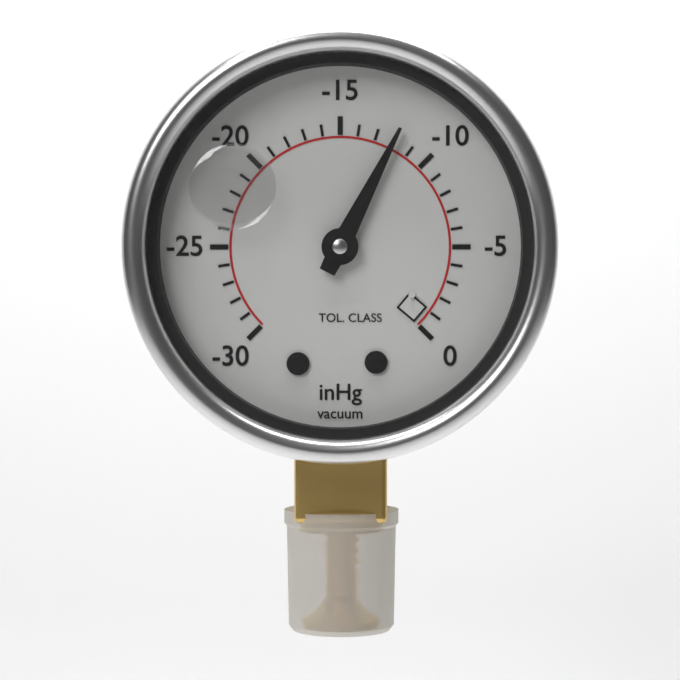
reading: -12 inHg
